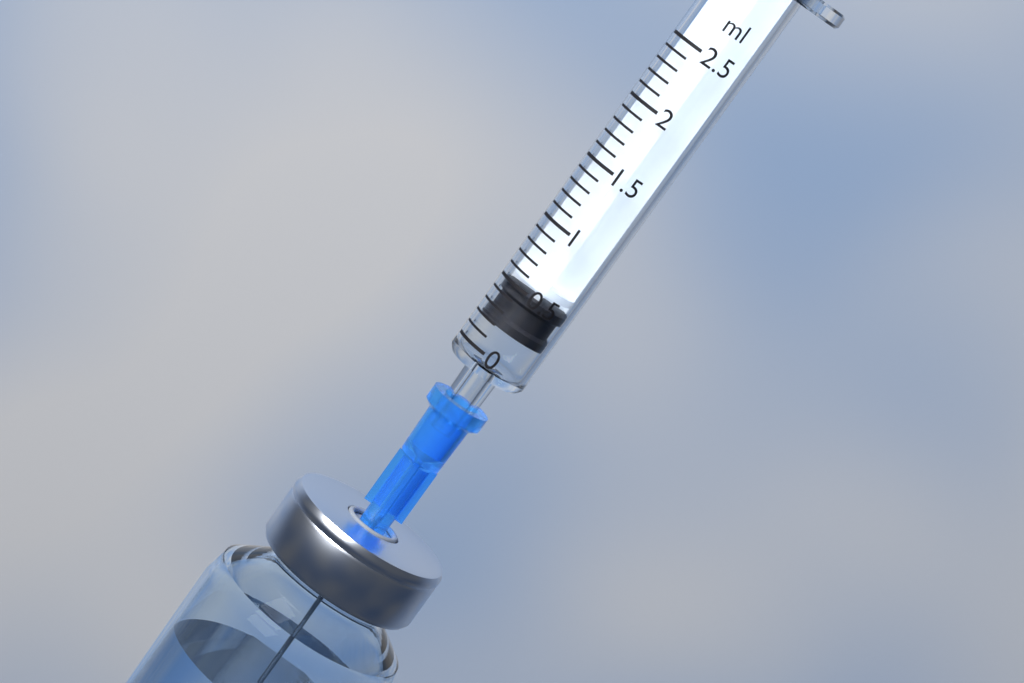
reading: 0.2 ml
